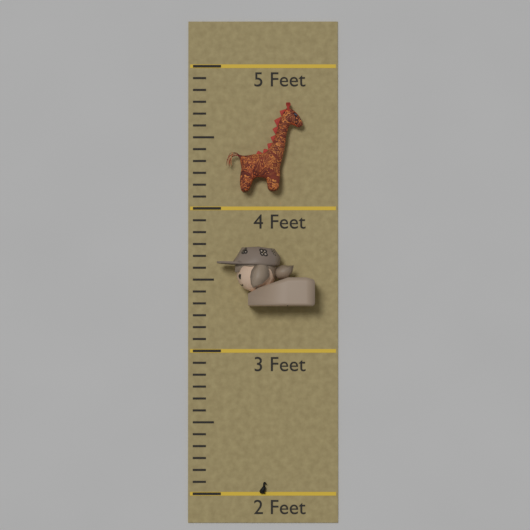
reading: 2.083333 Feet
